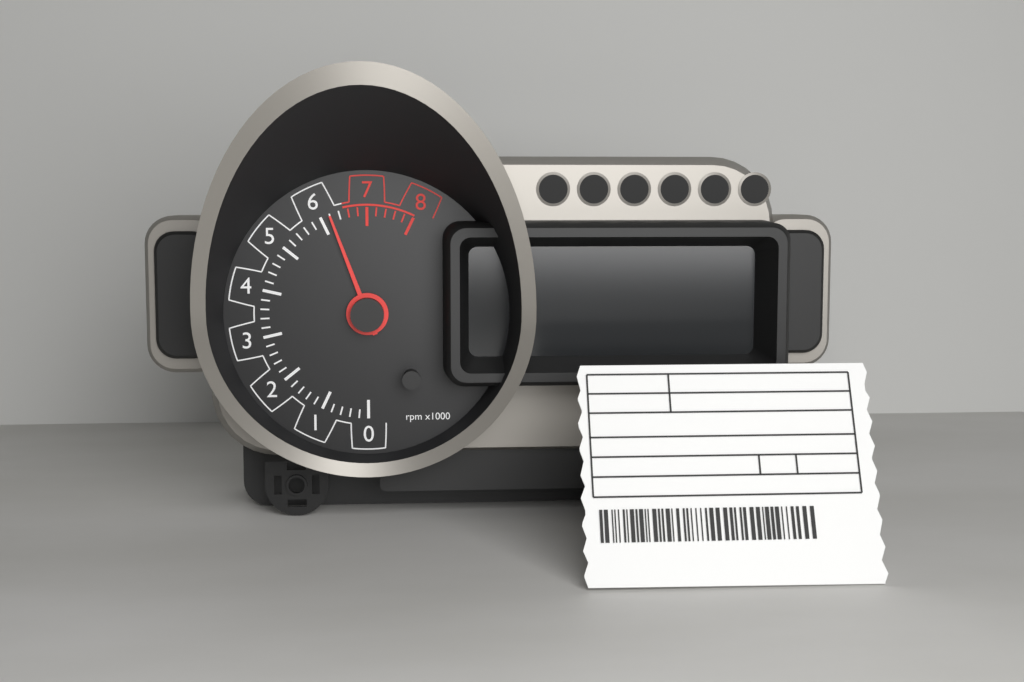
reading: 6.2 rpm x1000
